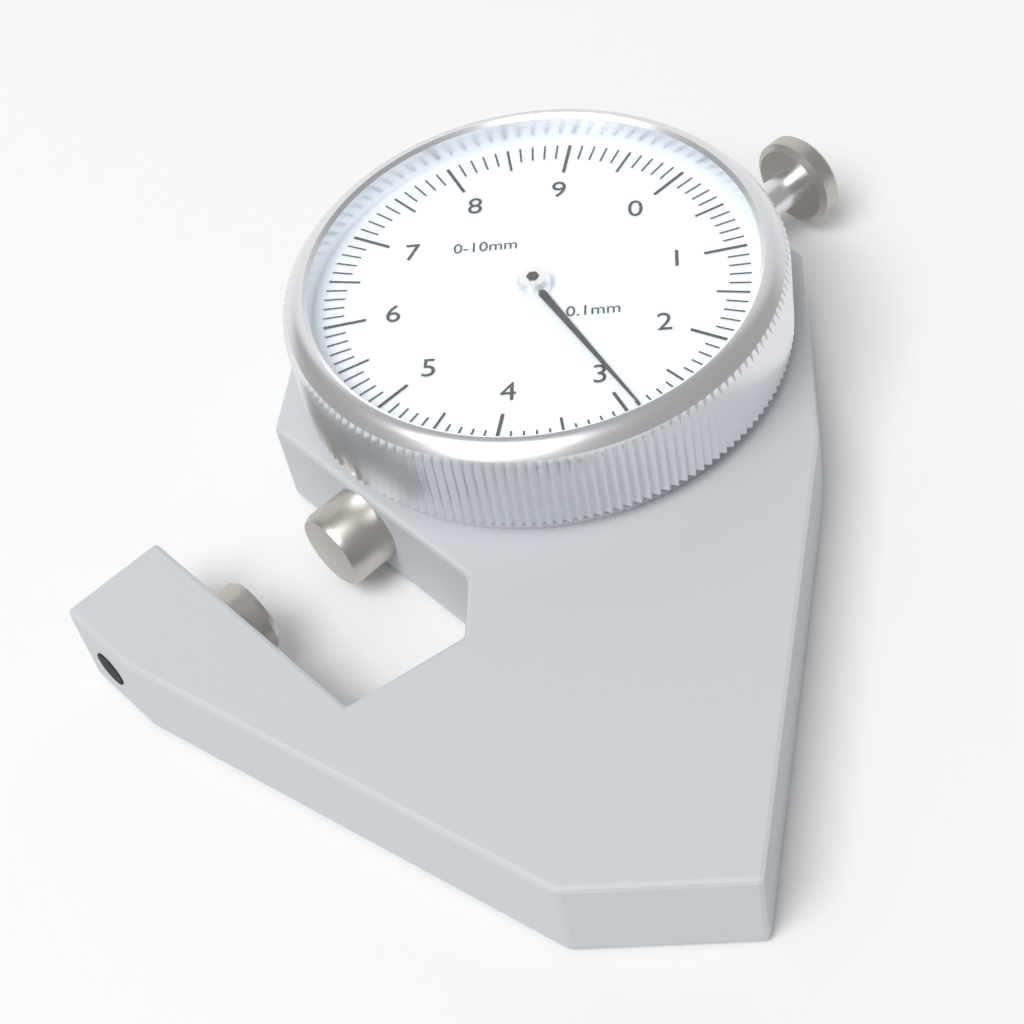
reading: 2.9 mm
